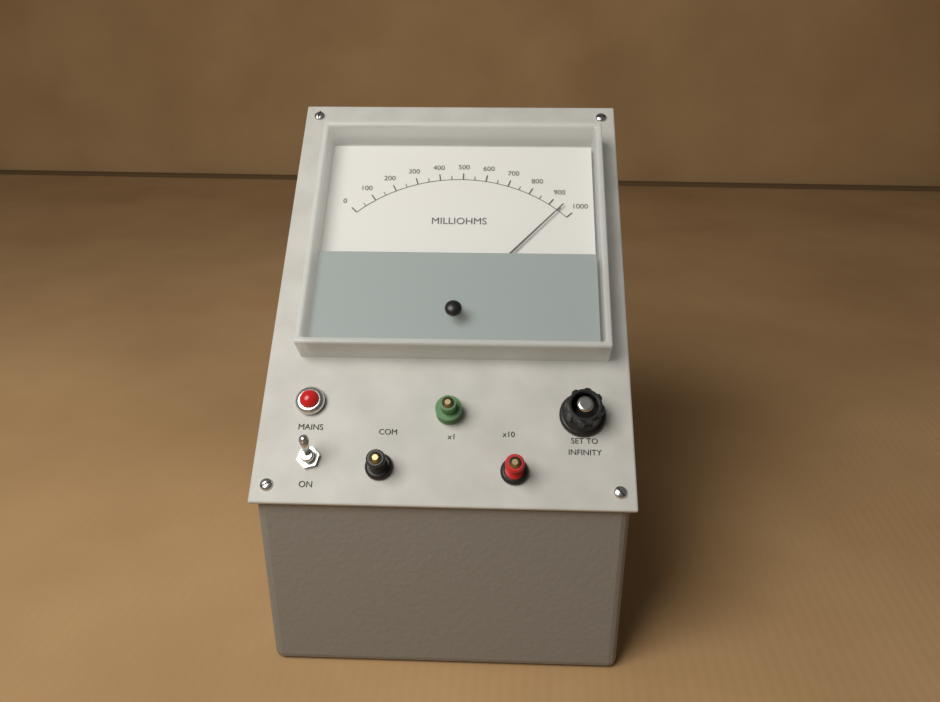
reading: 950 milliohms
